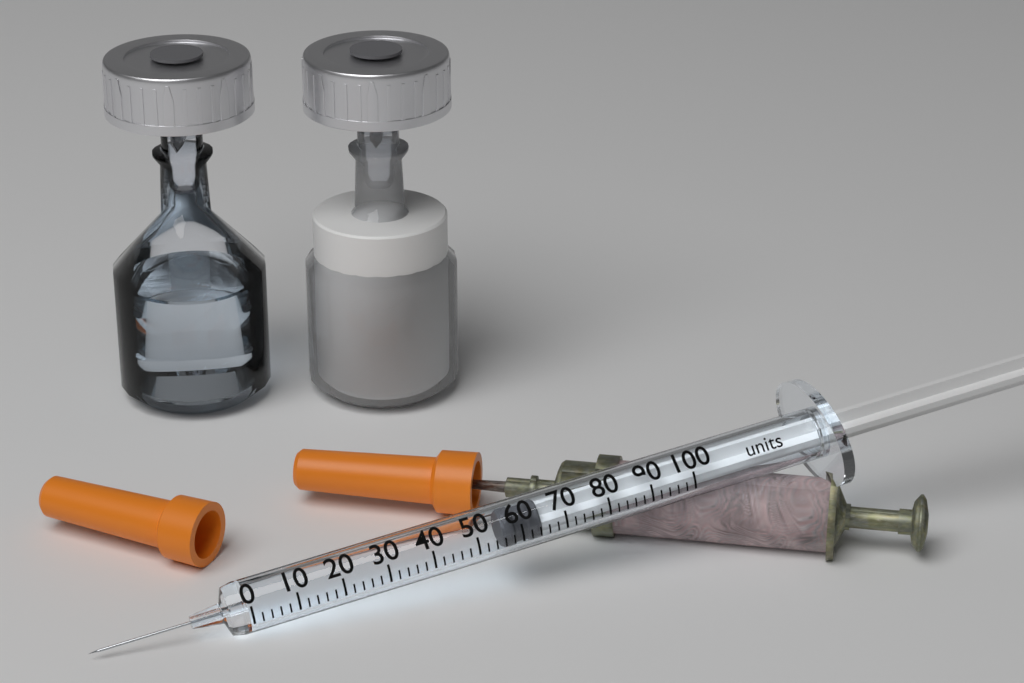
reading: 56 units
